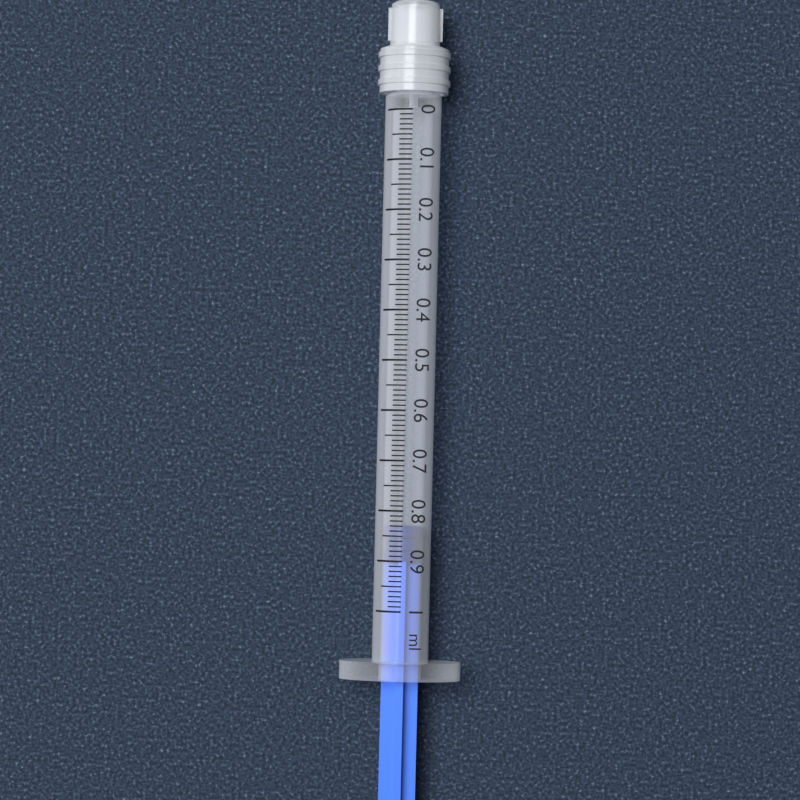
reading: 0.83 ml
